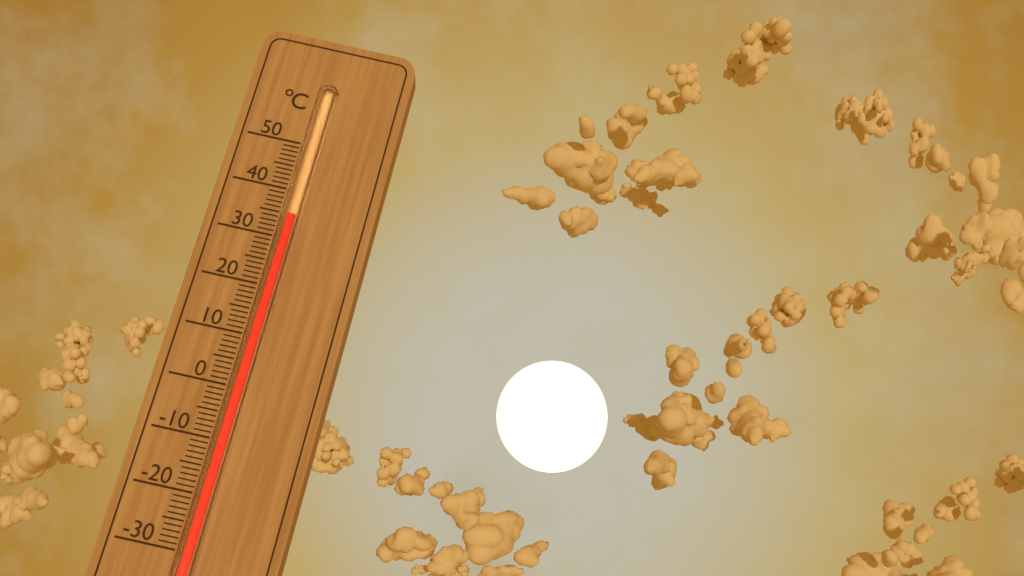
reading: 35 °C
